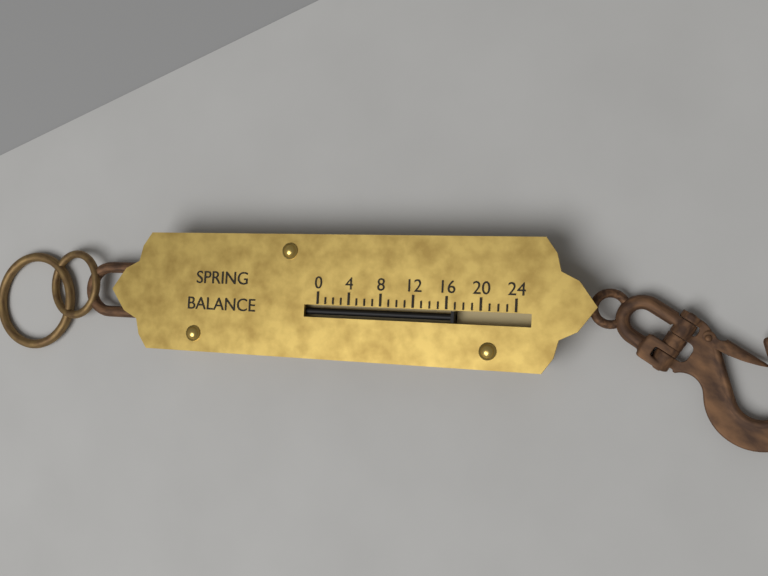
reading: 17 (no unit)
